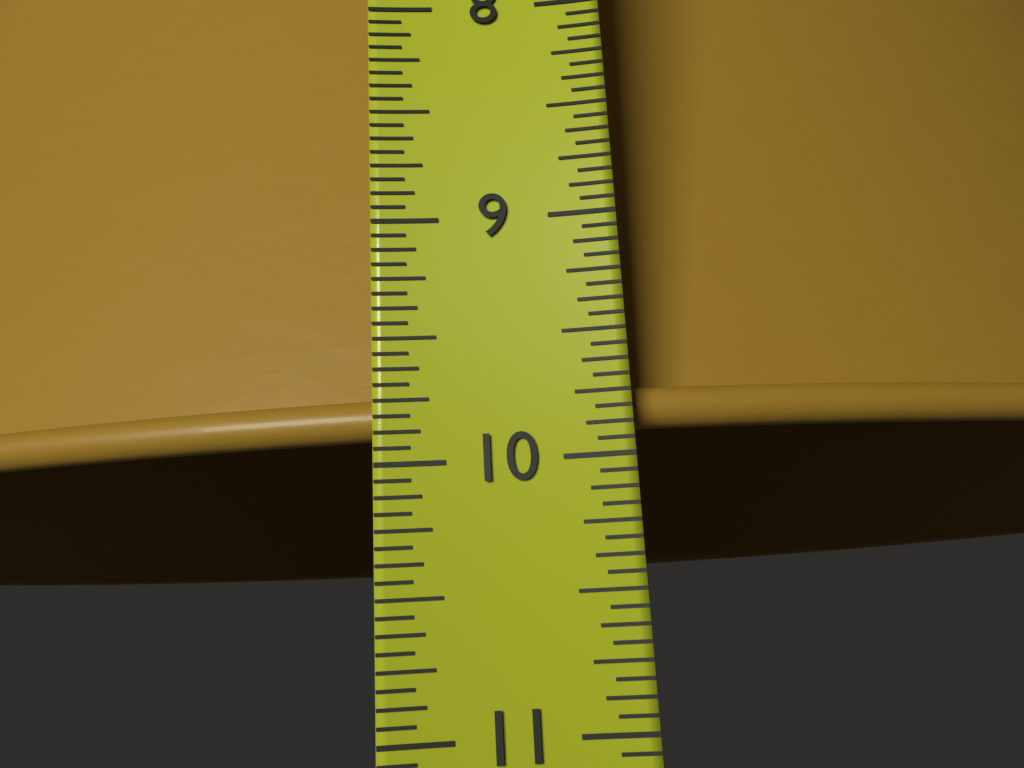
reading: 9.8750 in
